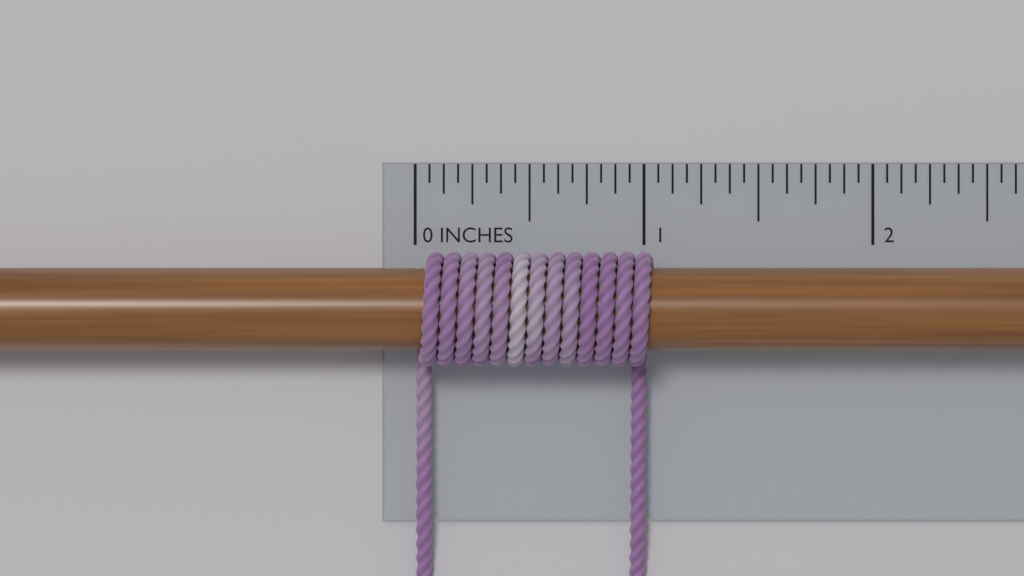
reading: 1.0500 in
